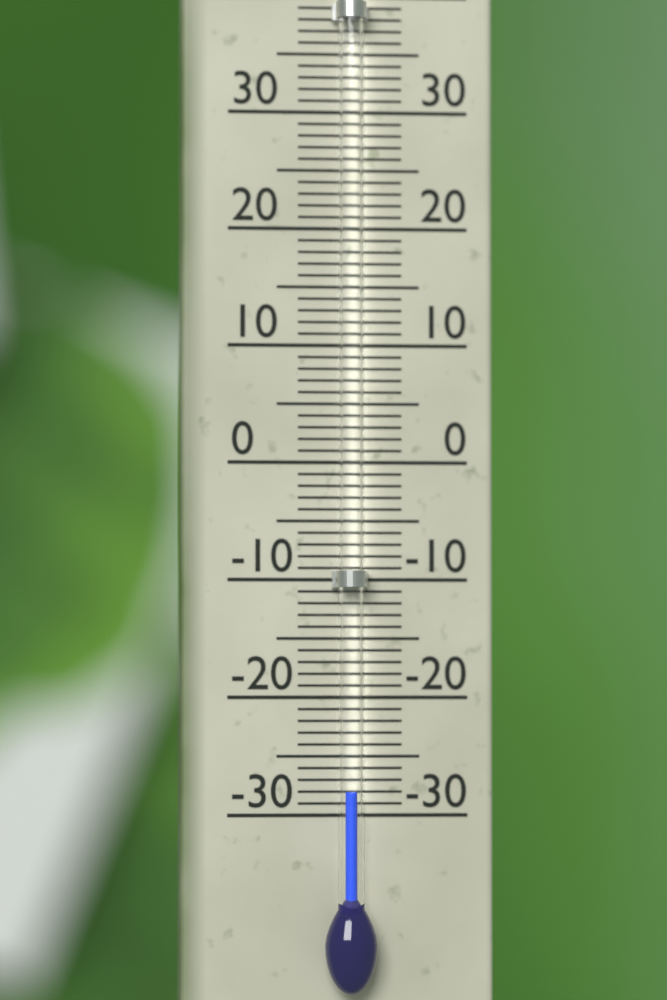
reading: -28 °C
